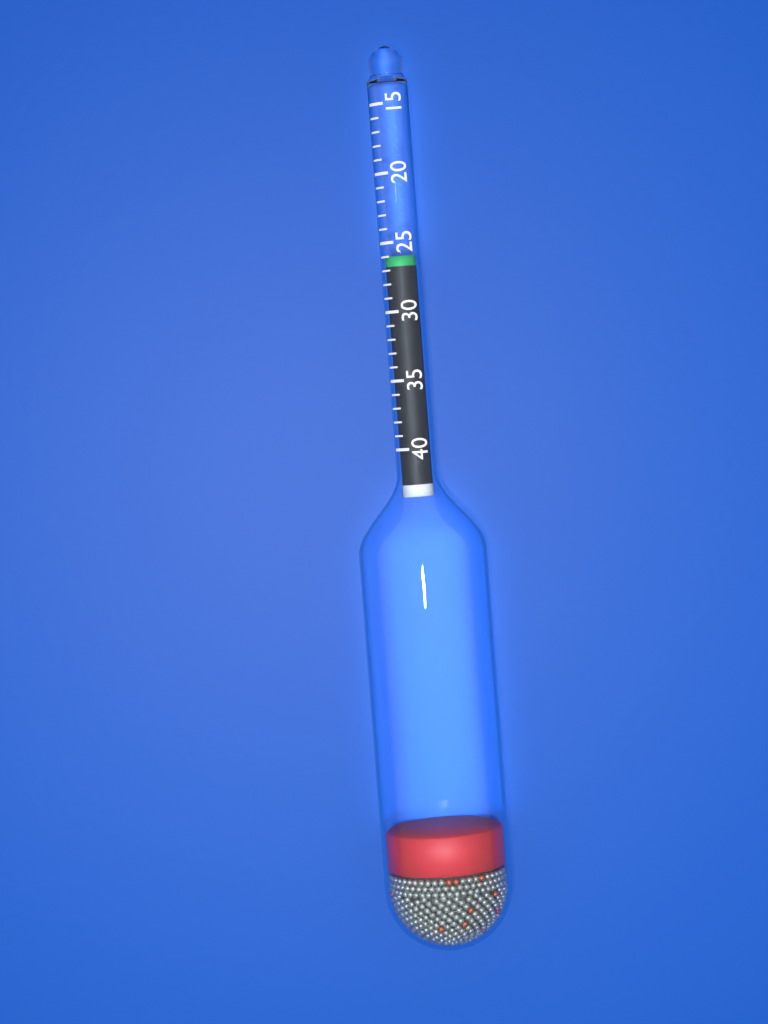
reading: 26 (no unit)
